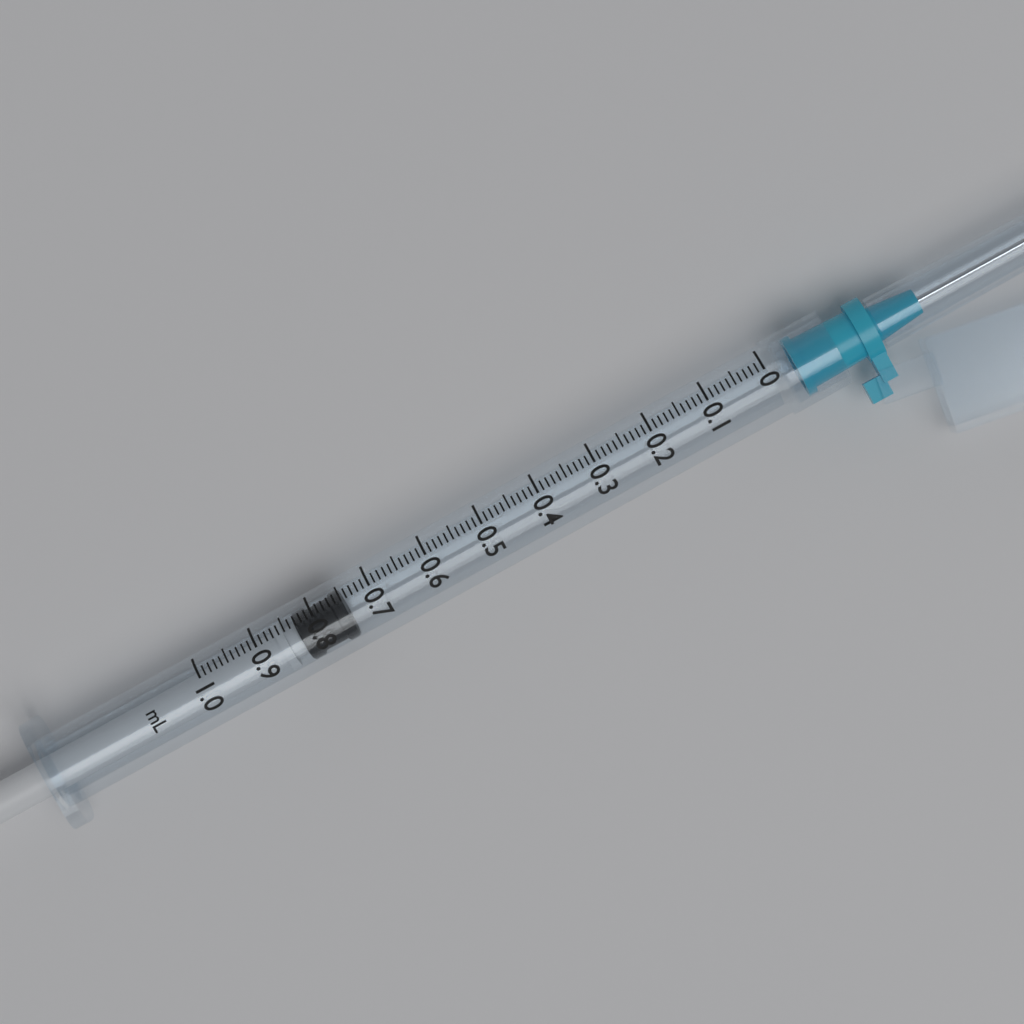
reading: 0.75 ml
